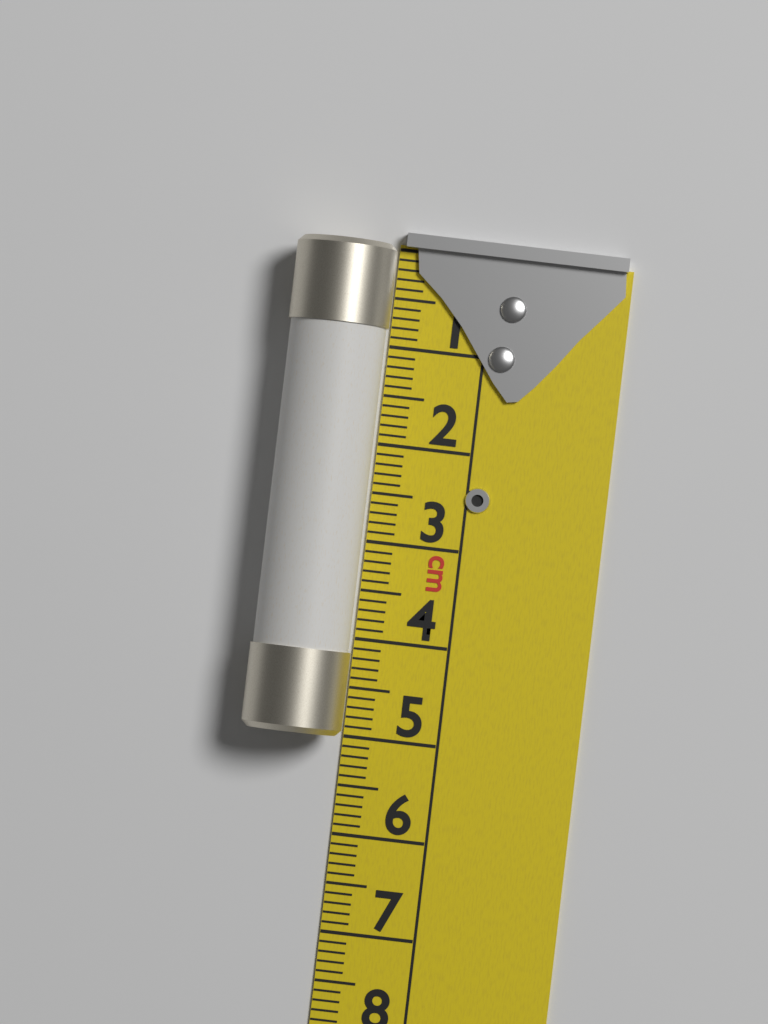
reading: 5.0 cm
